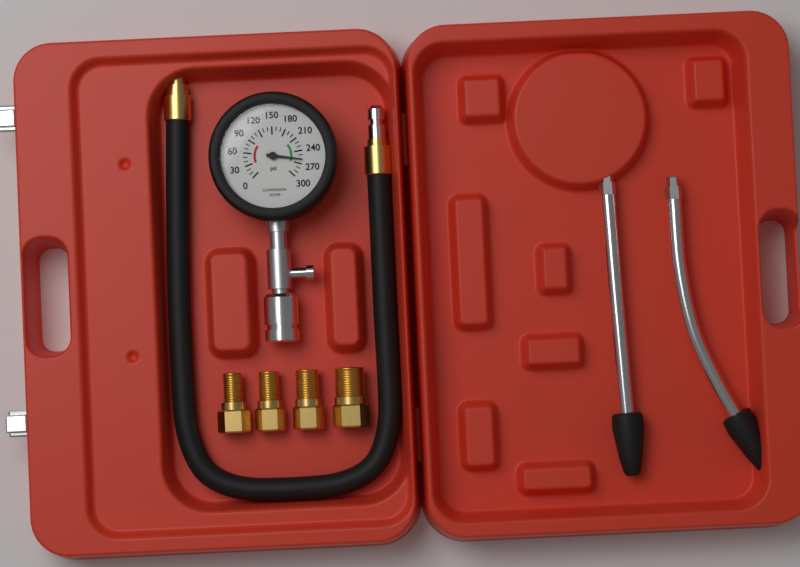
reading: 260 psi
